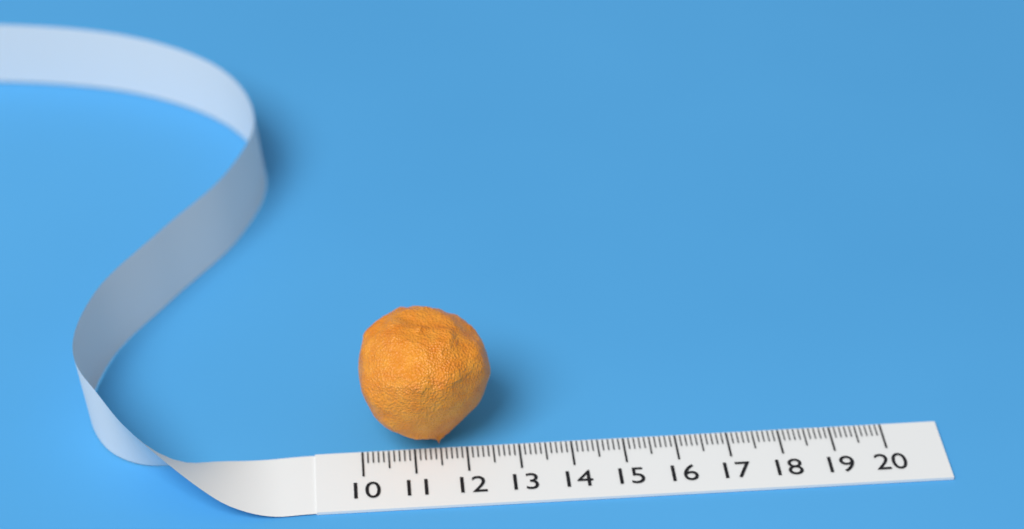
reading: 12.5 (no unit)
